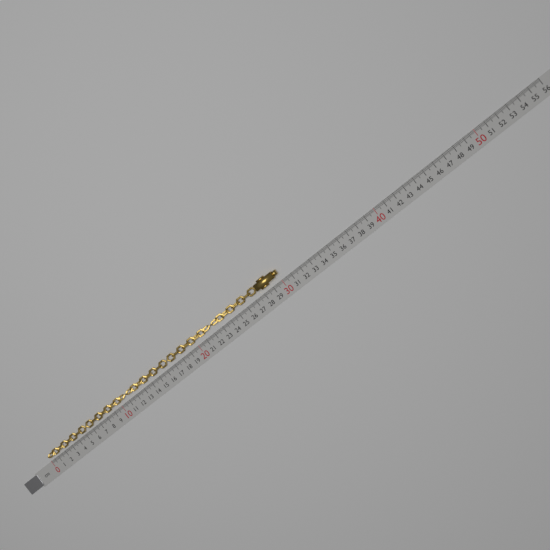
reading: 30.1 cm
